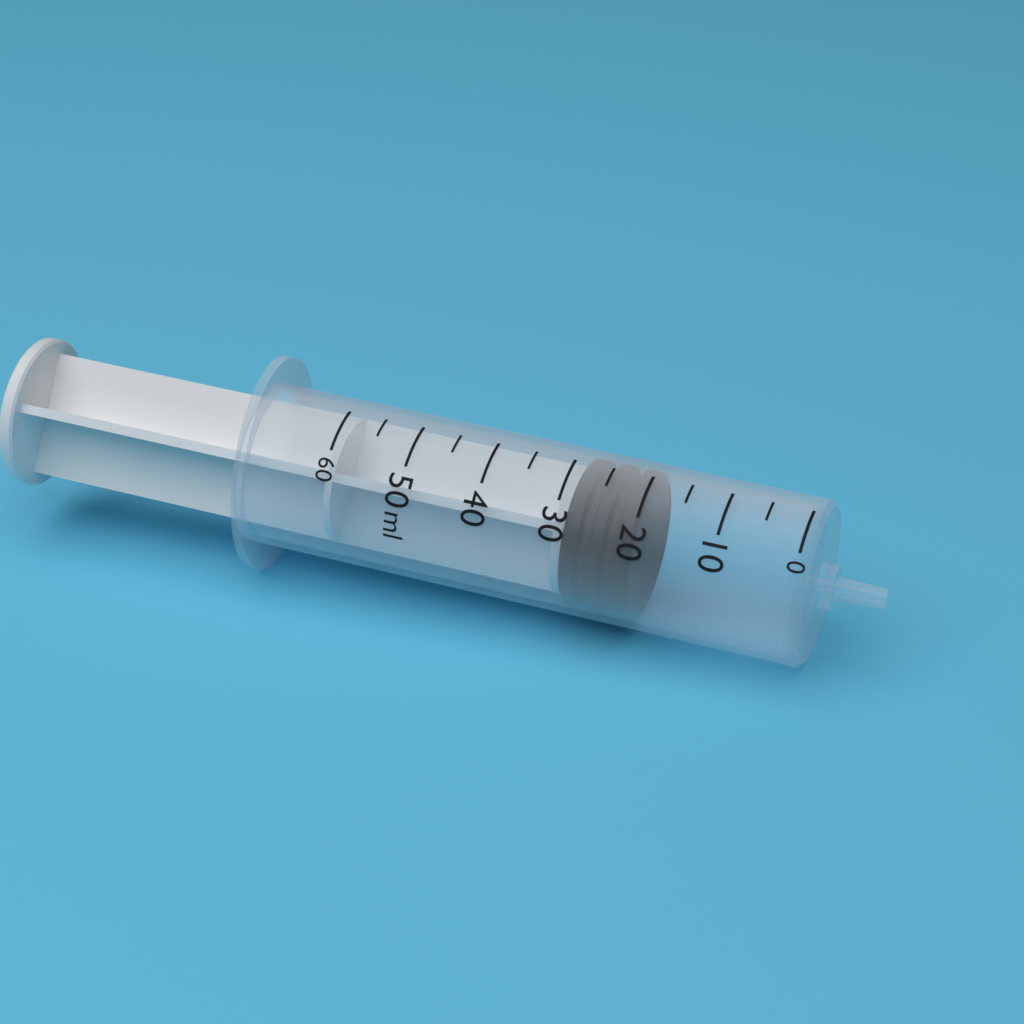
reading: 20 ml
